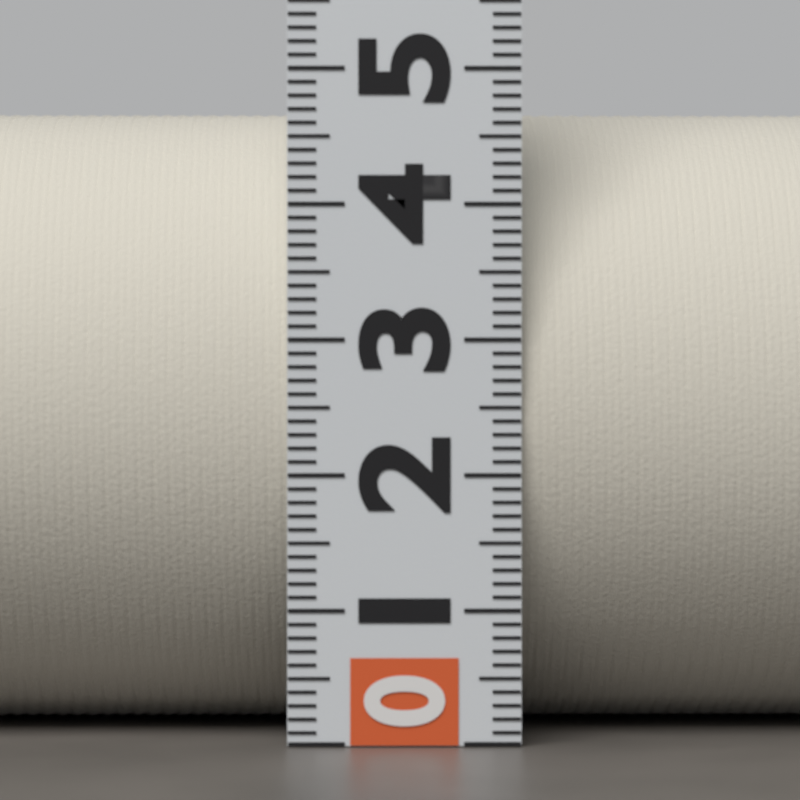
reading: 4.8 (no unit)
